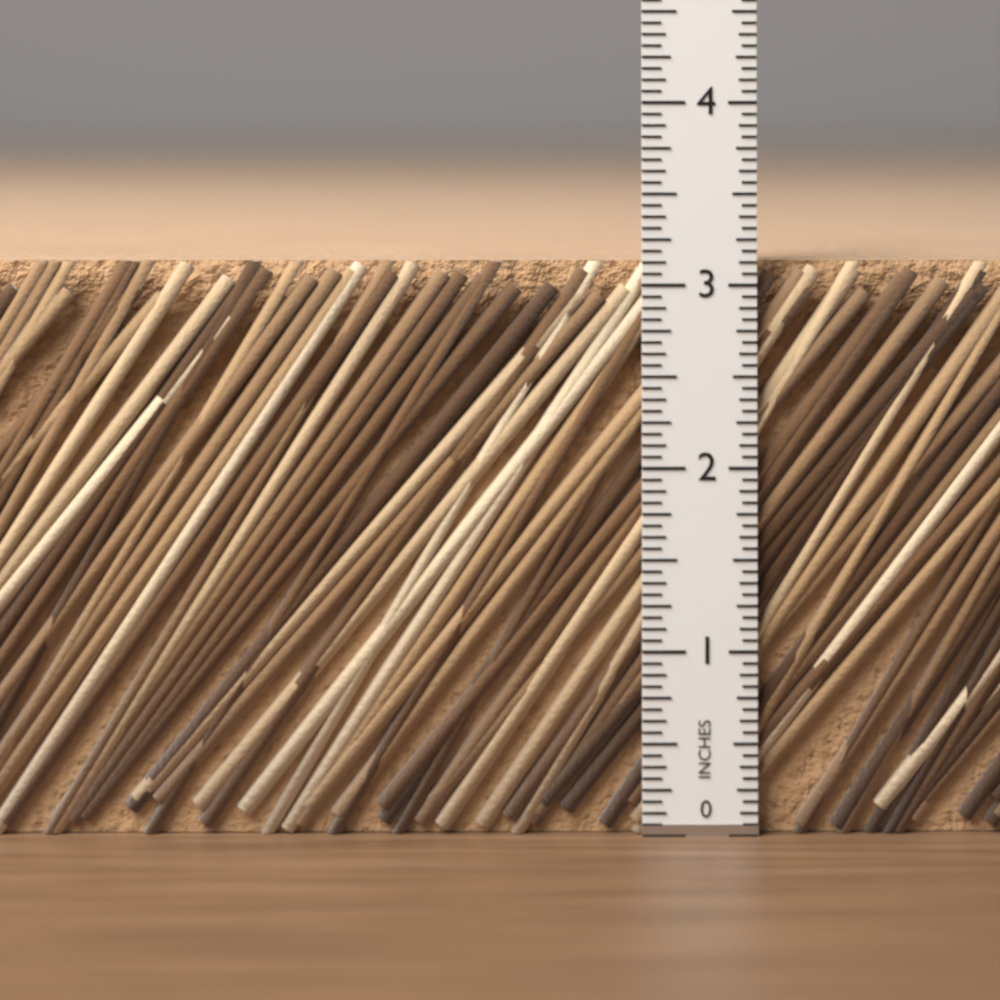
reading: 3.1250 in
